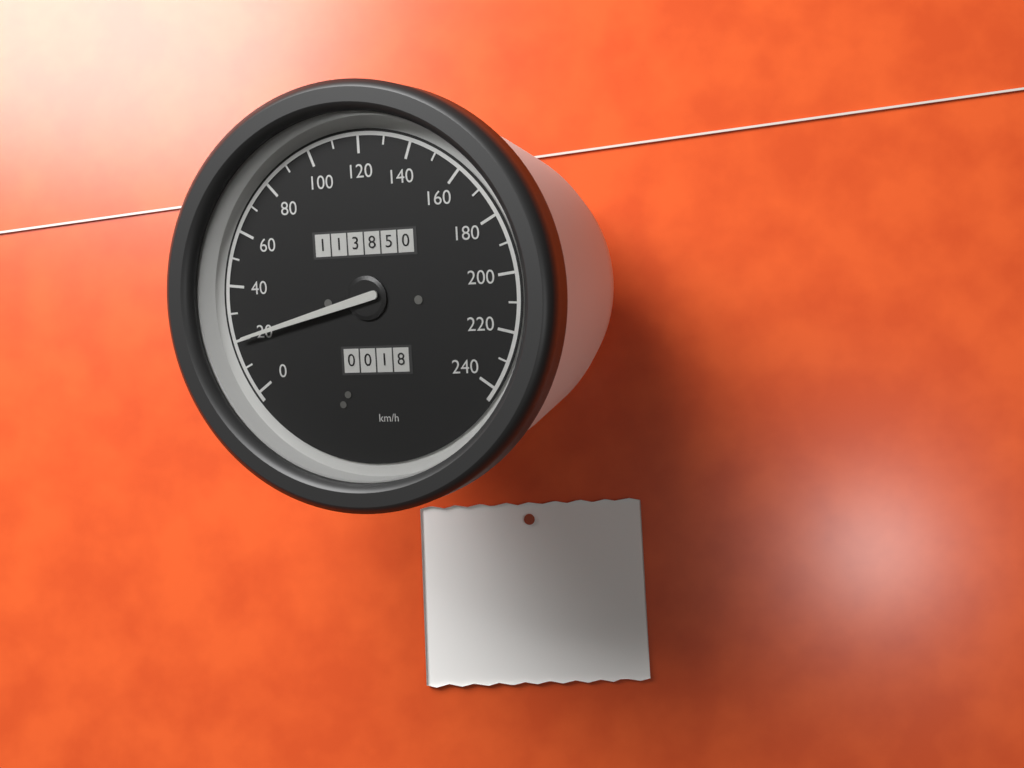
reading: 20 km/h
